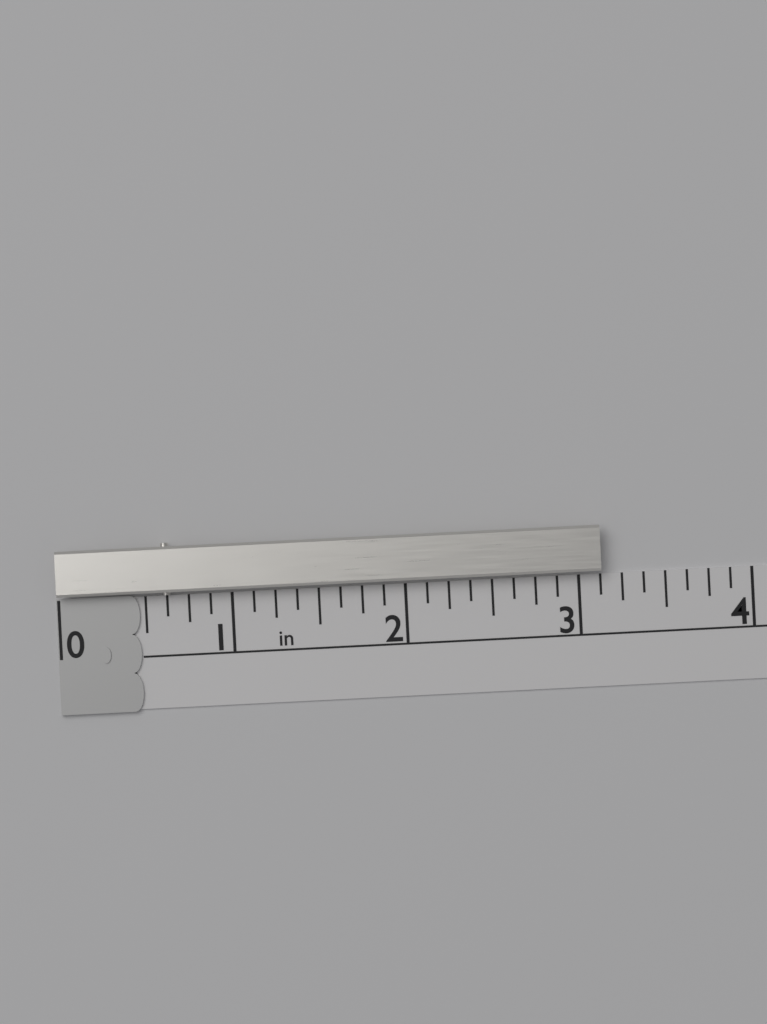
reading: 3.125 in
